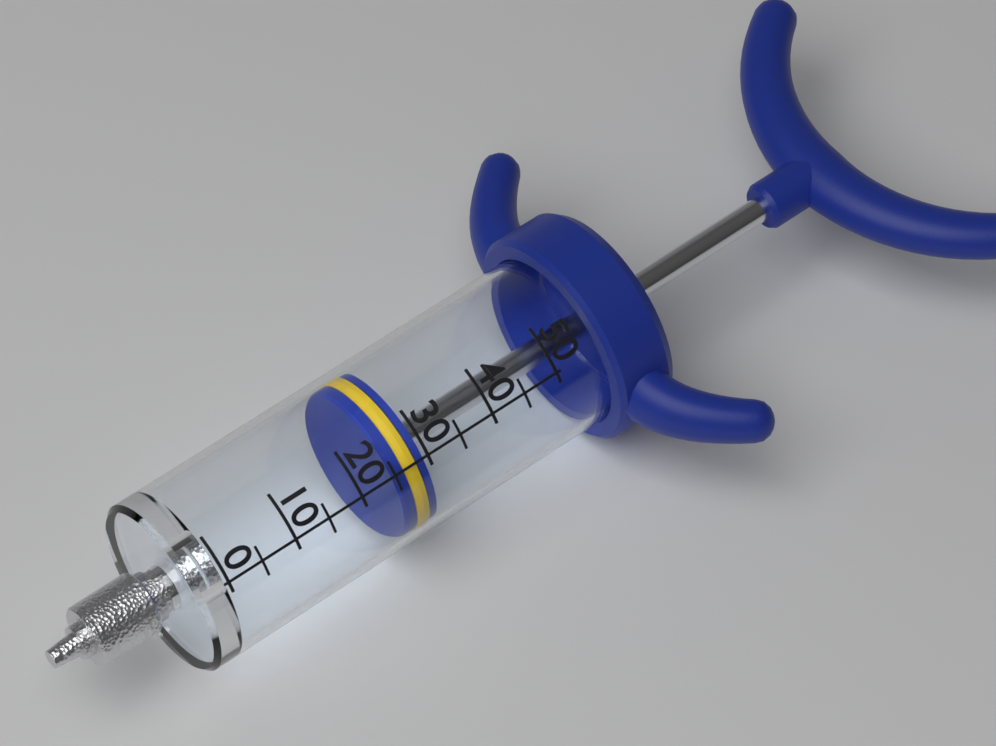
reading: 25 (no unit)
